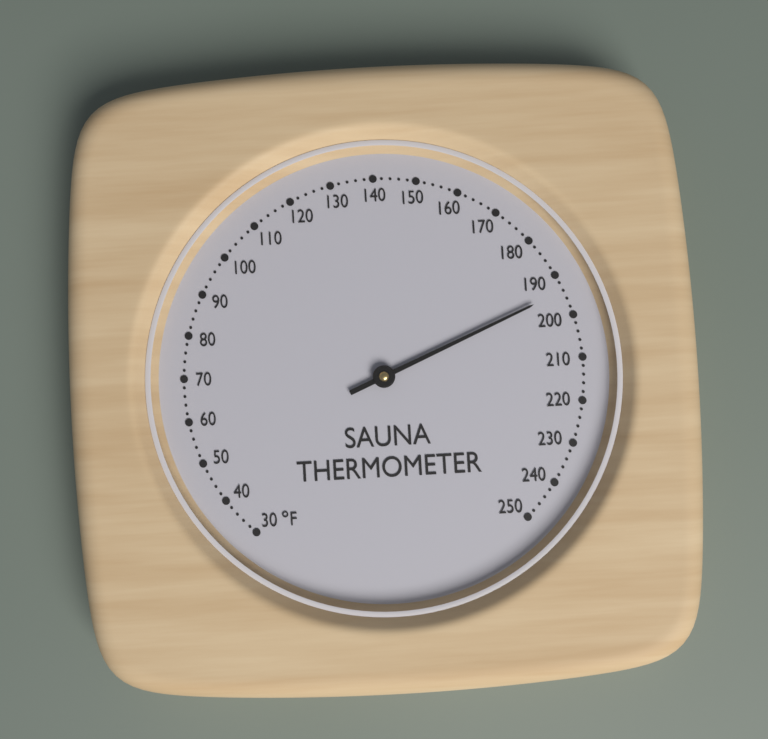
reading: 194 °F
